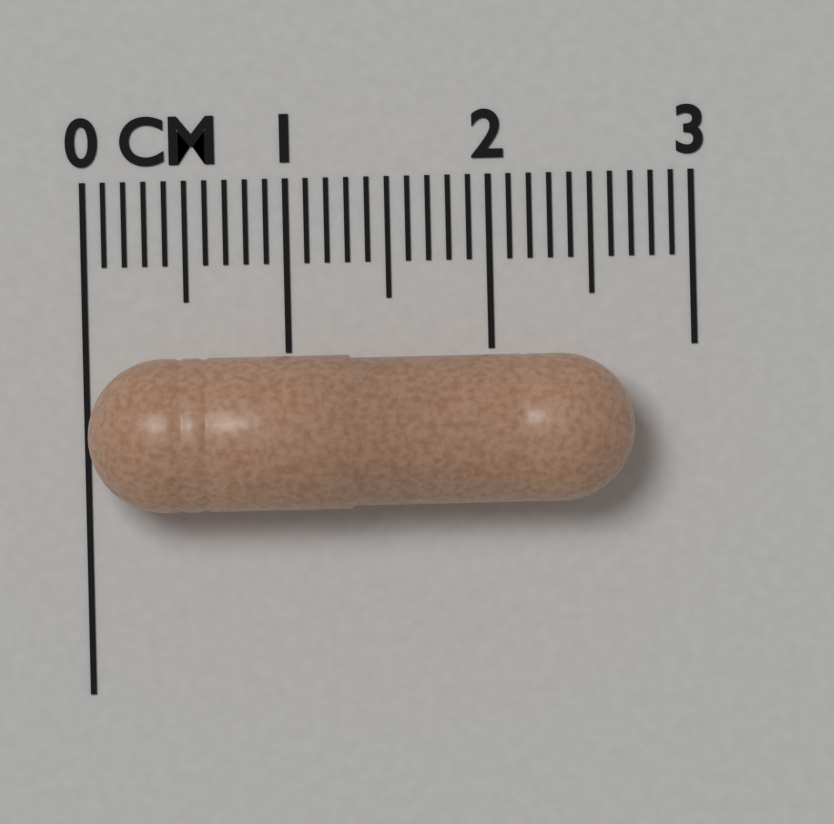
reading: 2.7 cm
